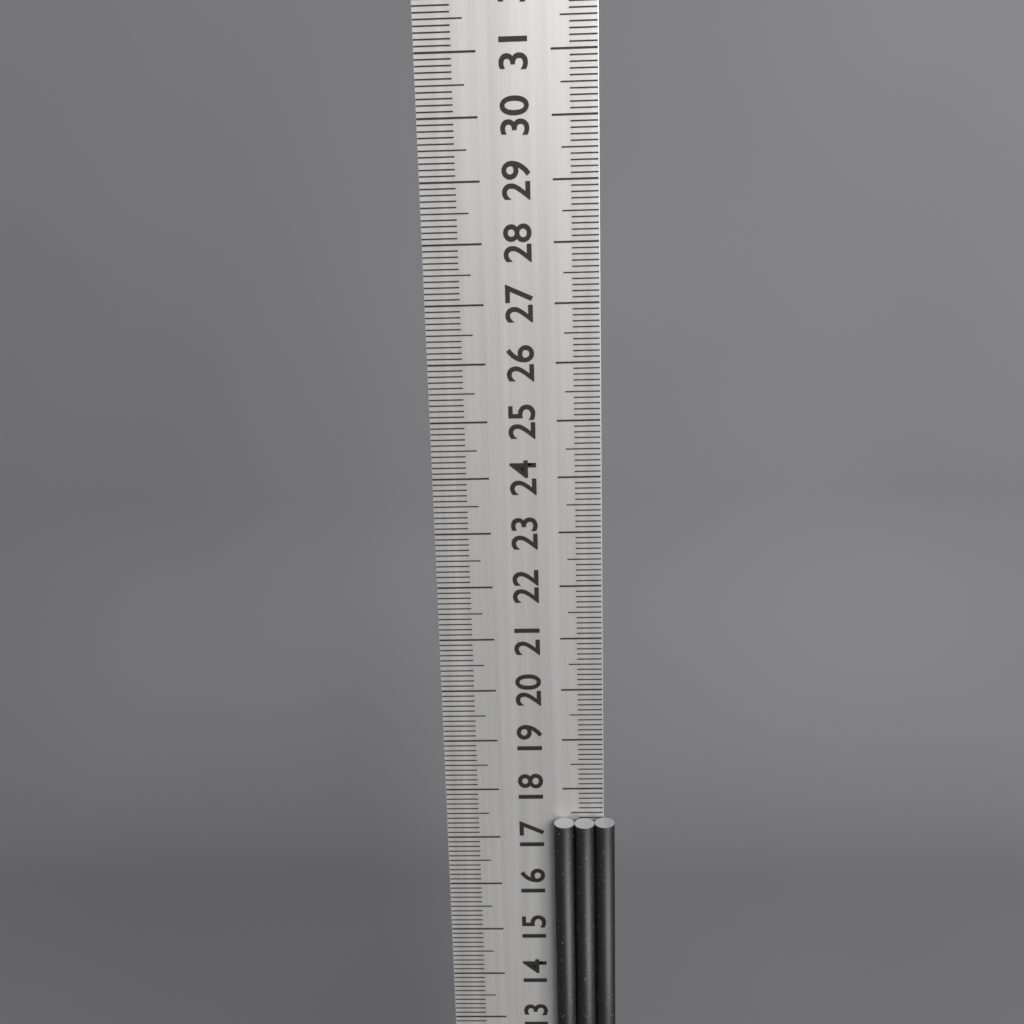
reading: 17.4 cm
